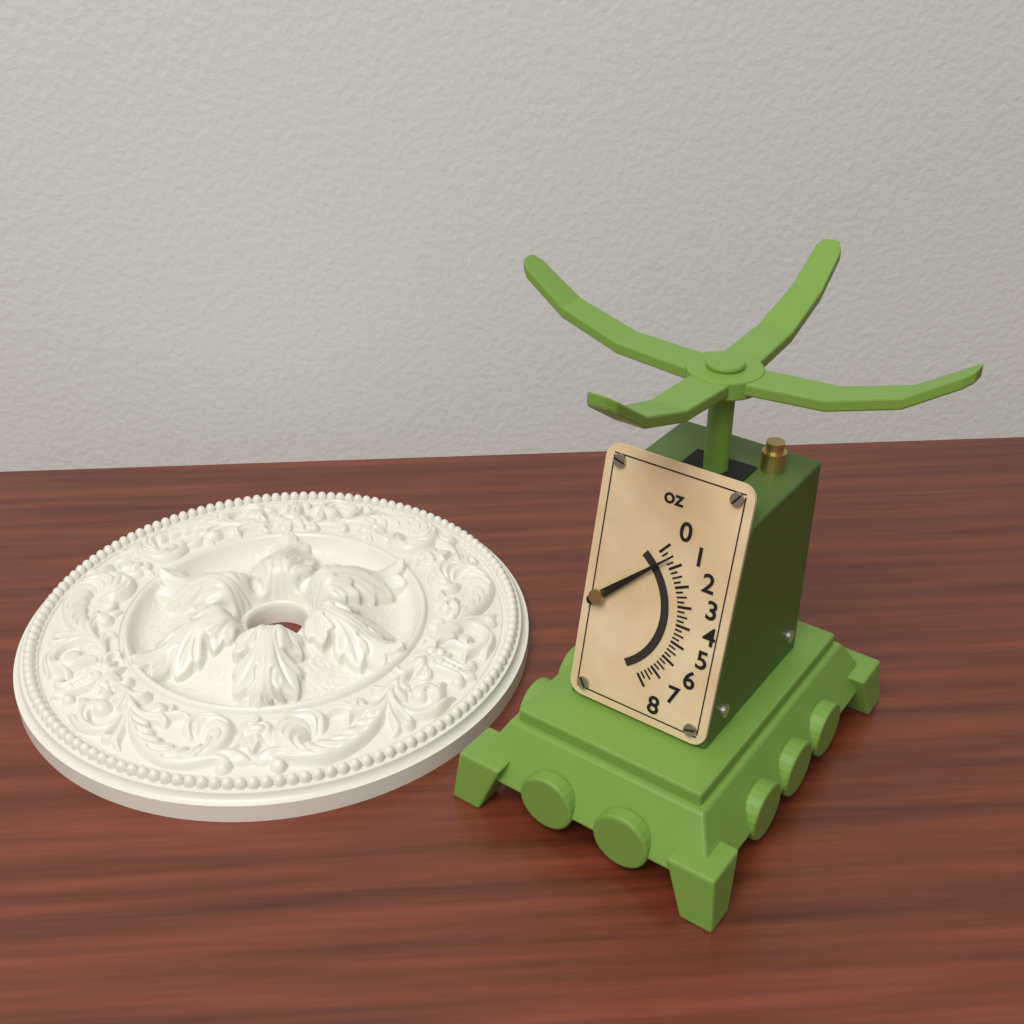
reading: 0.50 oz
